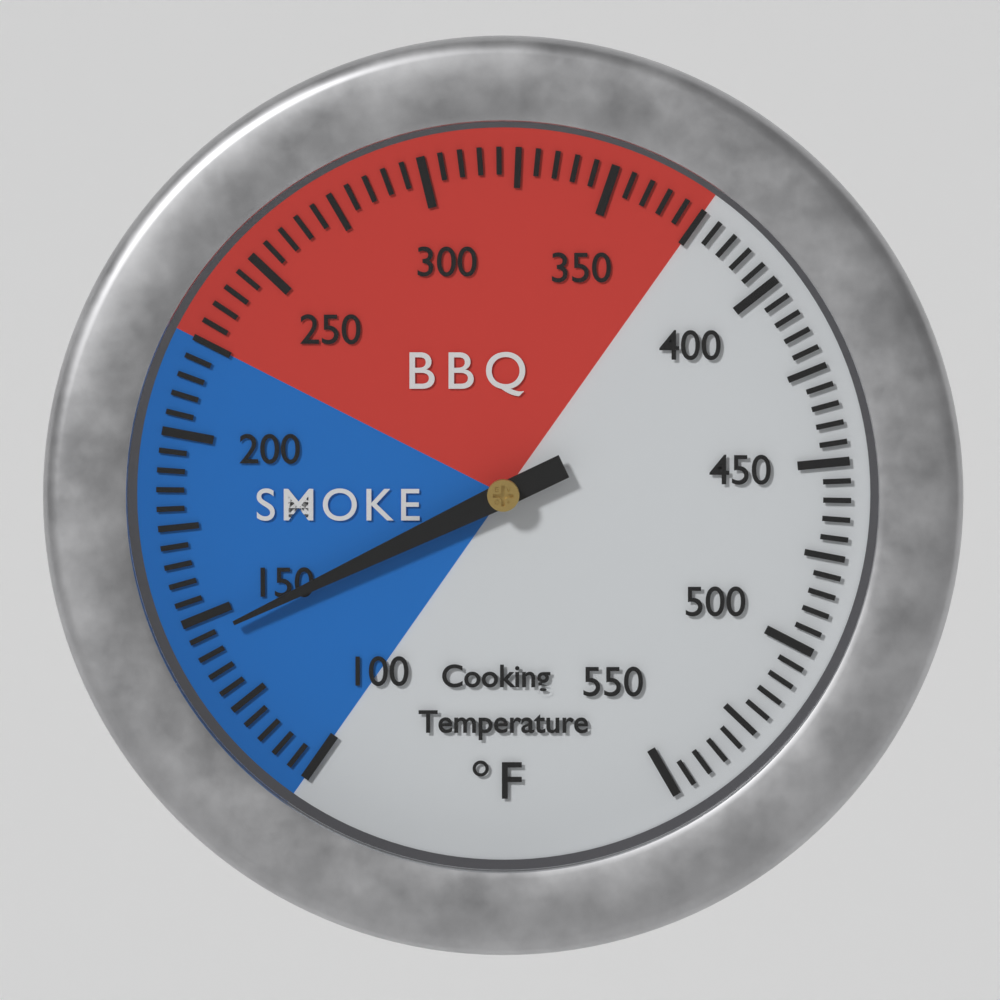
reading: 145 °F
